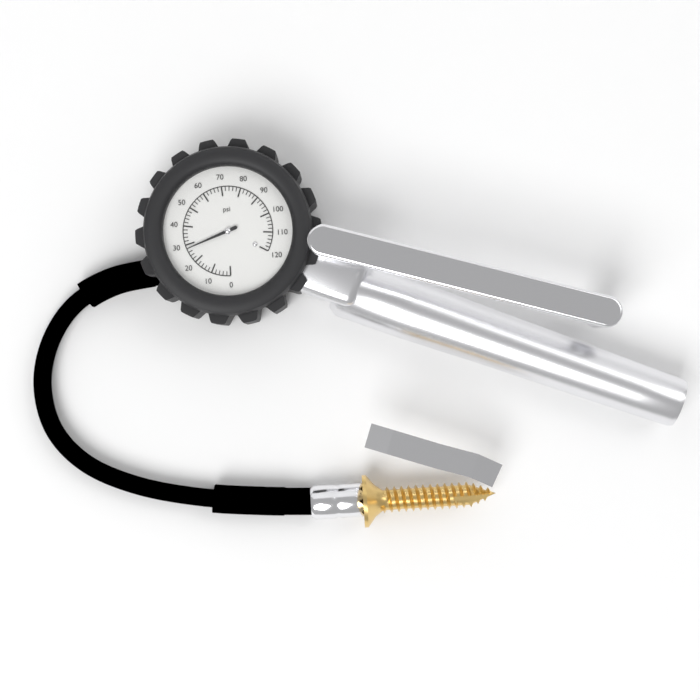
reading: 28 psi
